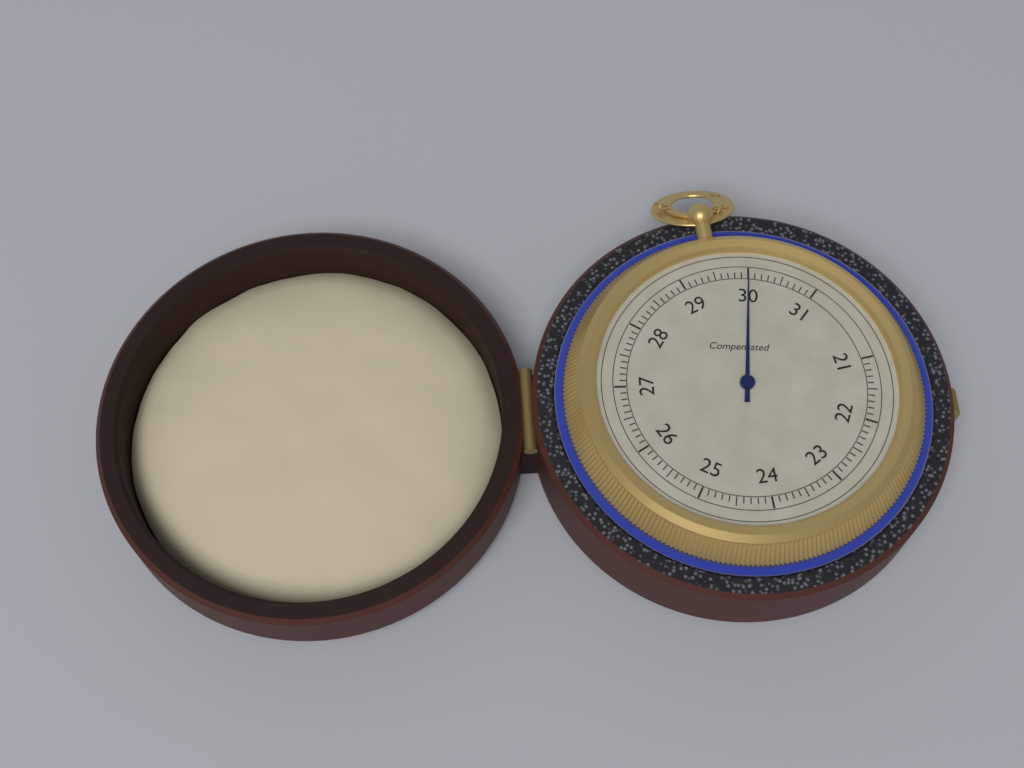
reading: 30.0 (no unit)
